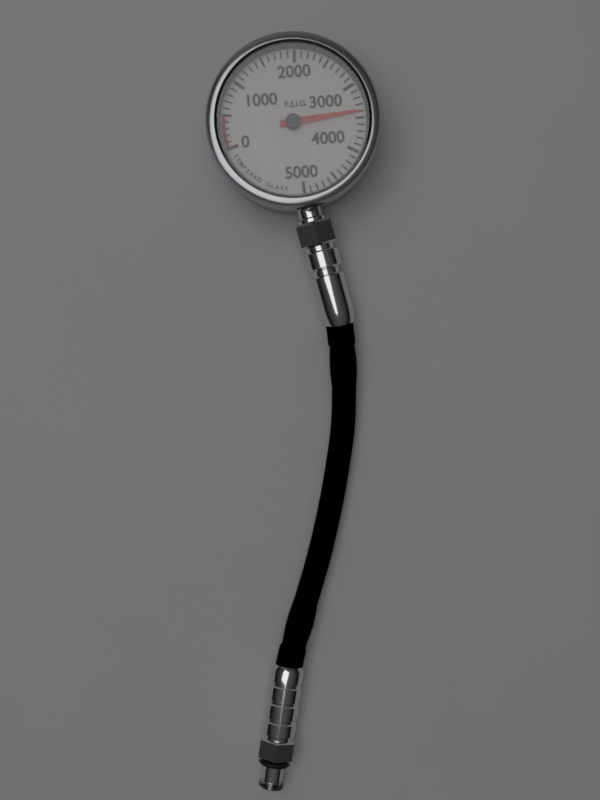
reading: 3400 psig
